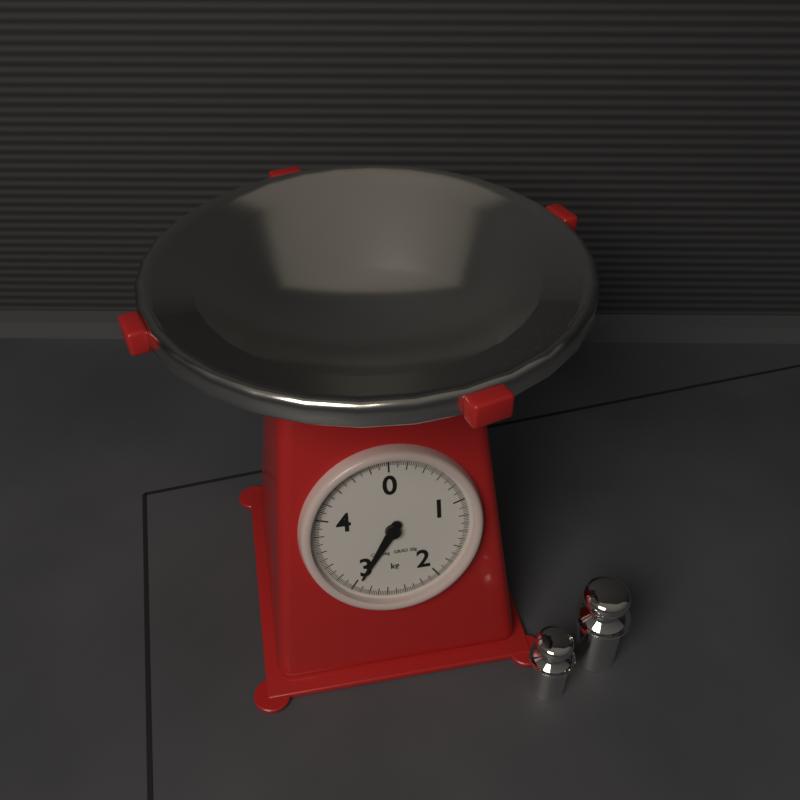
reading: 2.96 kg
